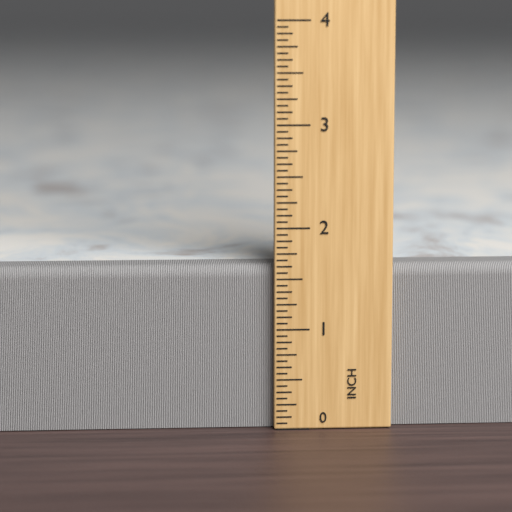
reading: 1.6250 in
